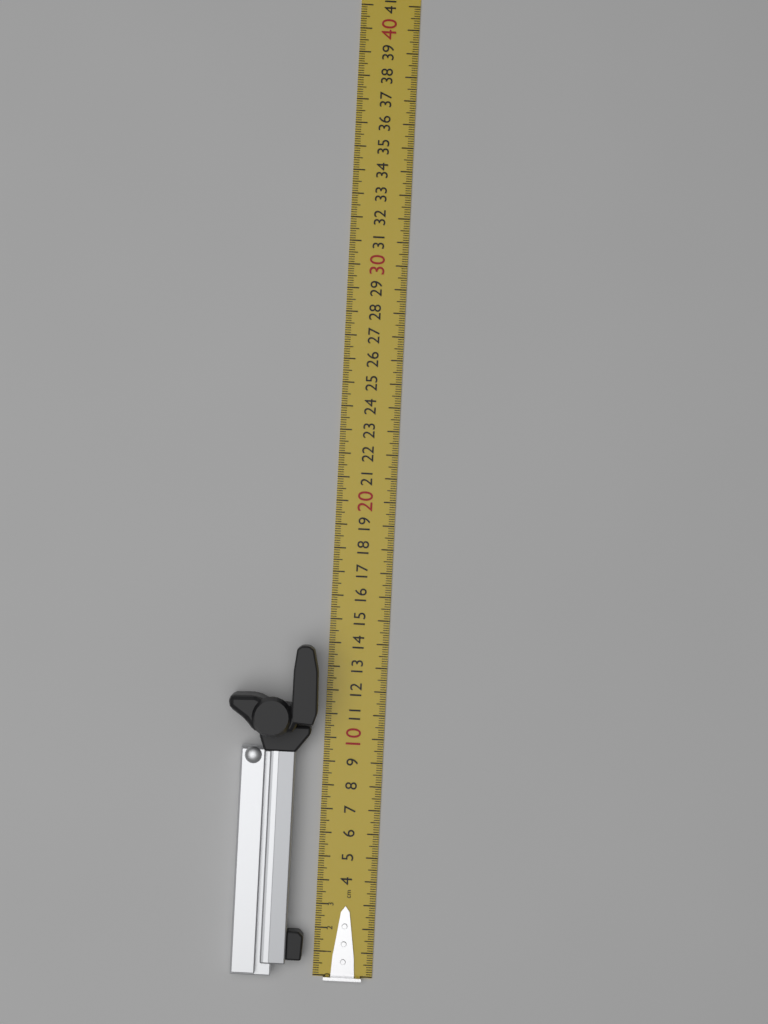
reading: 13.9 cm
